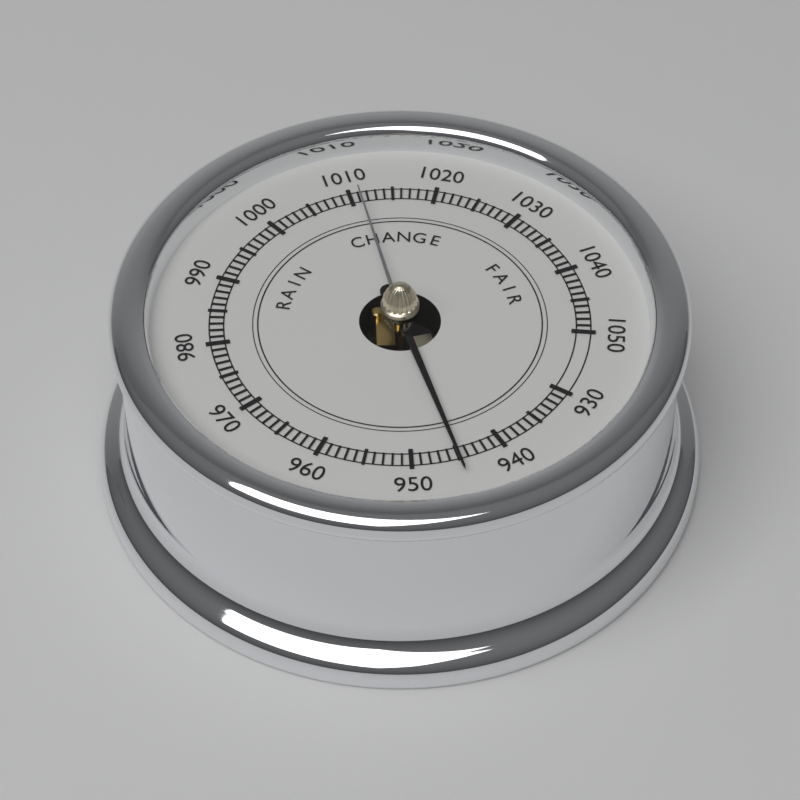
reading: 945 (no unit)
